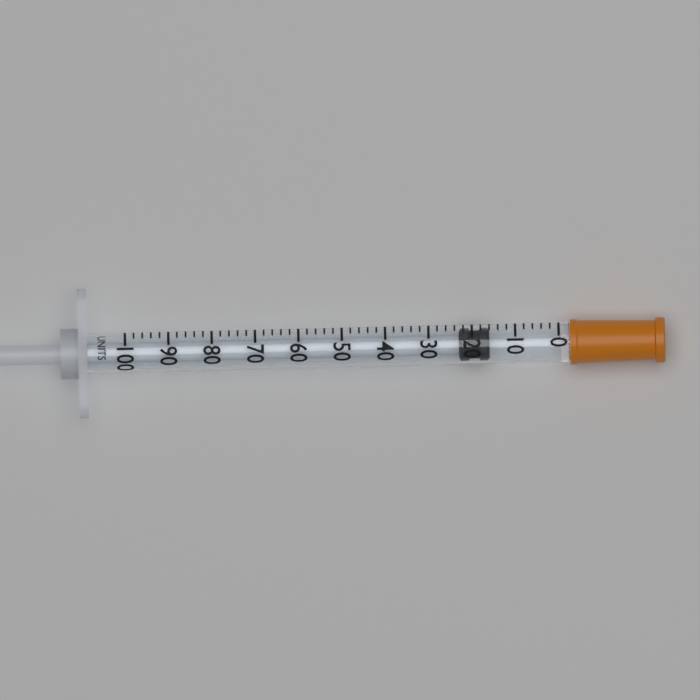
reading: 16 units
